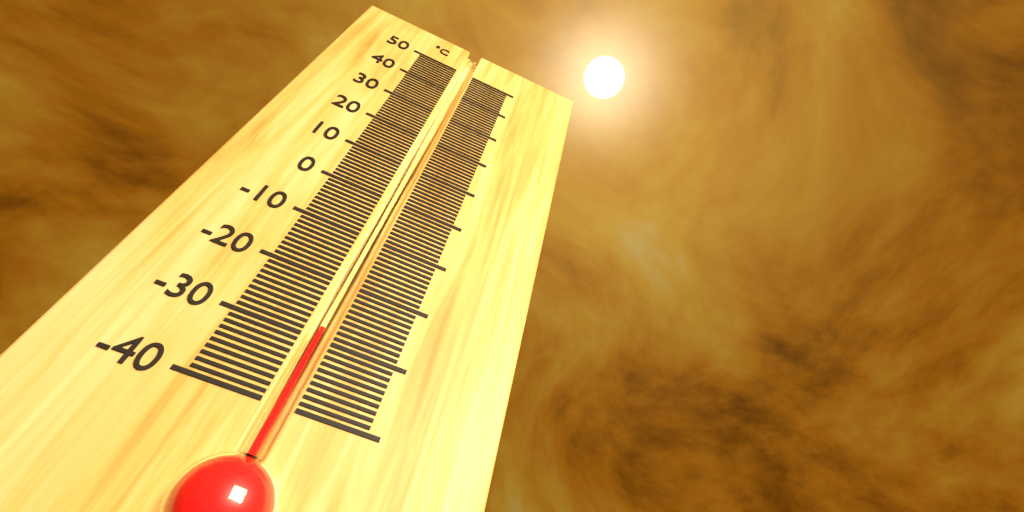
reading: -28 °C
